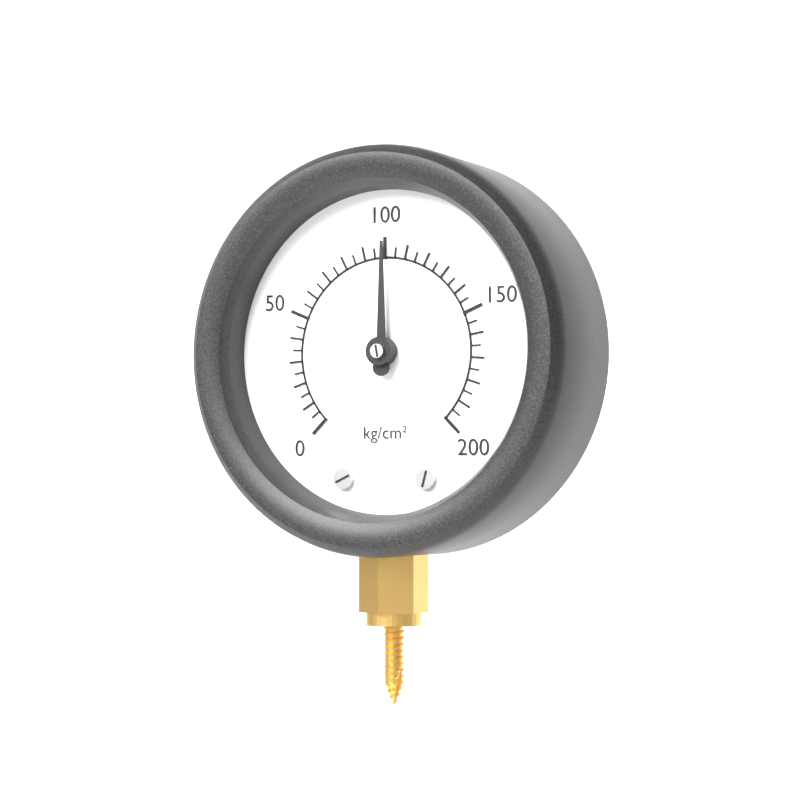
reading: 100 kg/cm²
